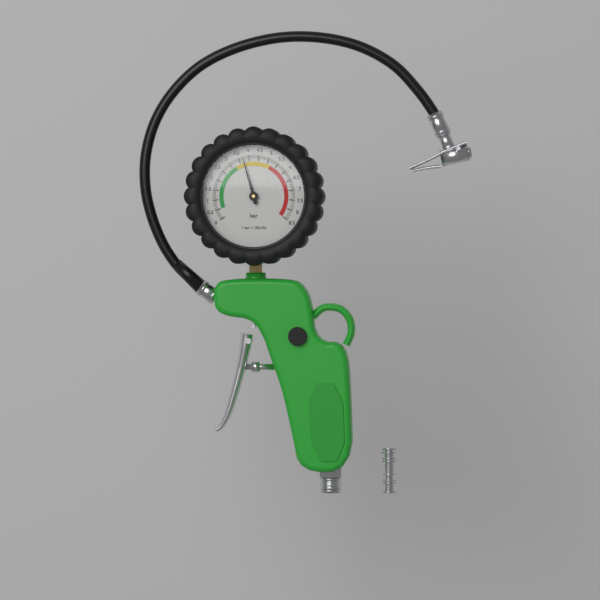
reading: 3.7 bar
